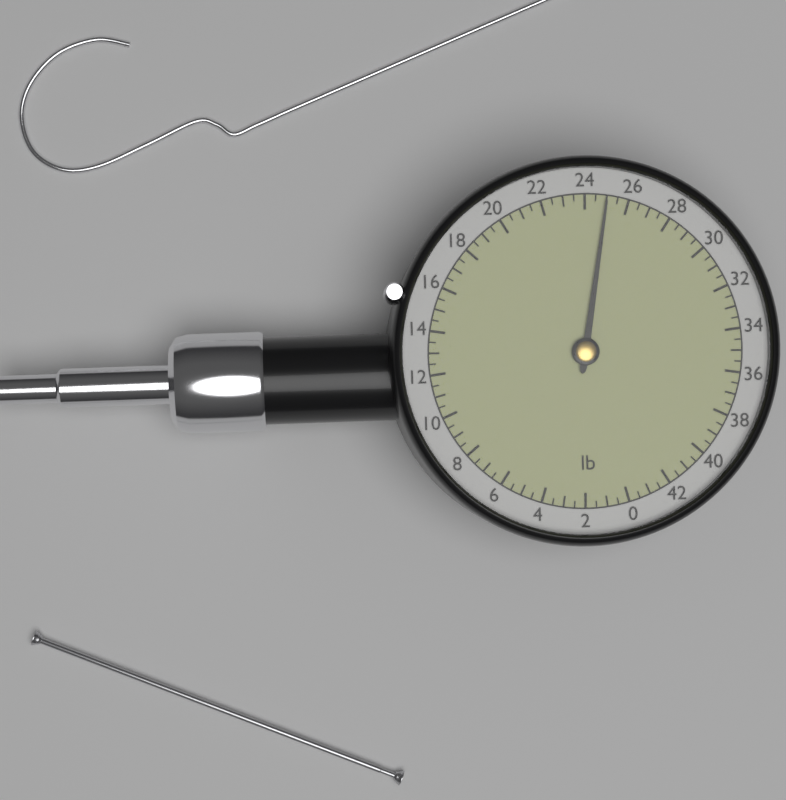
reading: 25.0 lb
